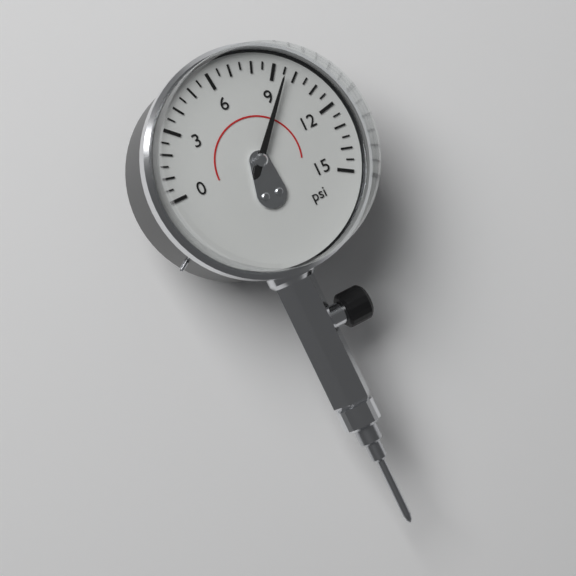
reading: 9.5 psi
